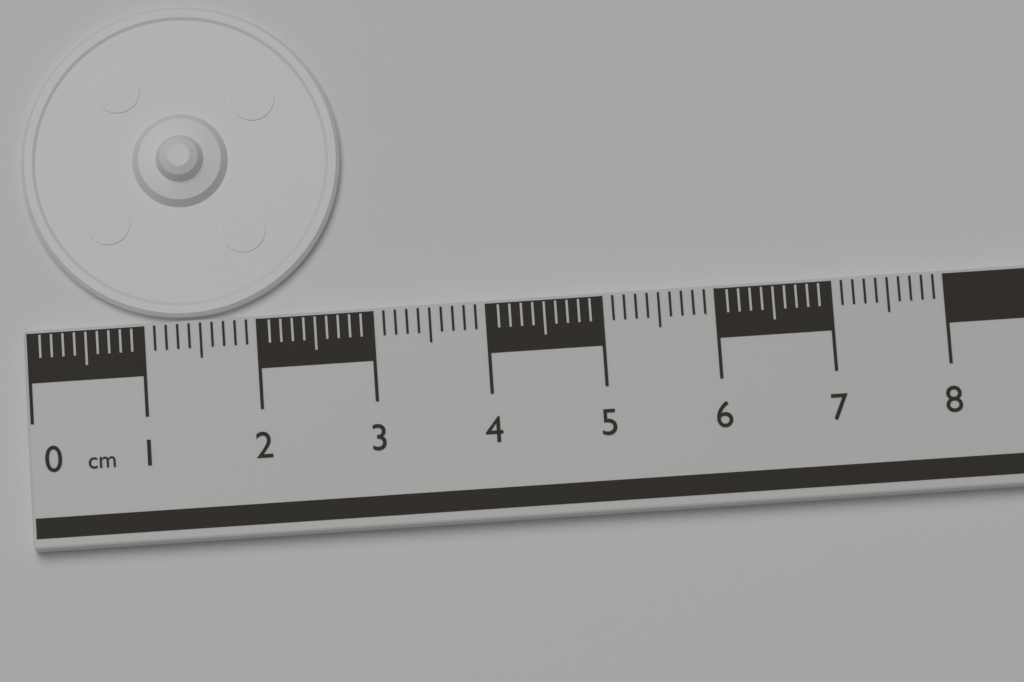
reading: 2.8 cm
